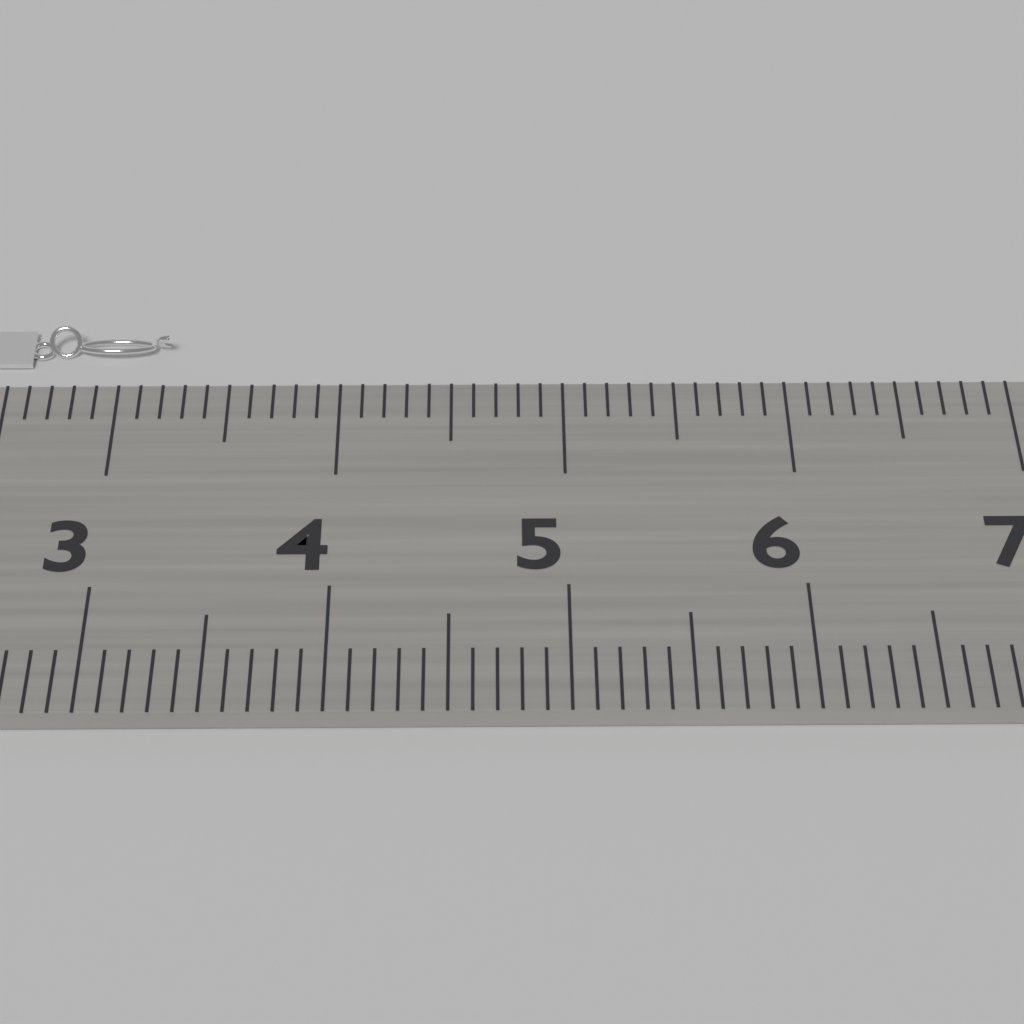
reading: 3.2 cm
